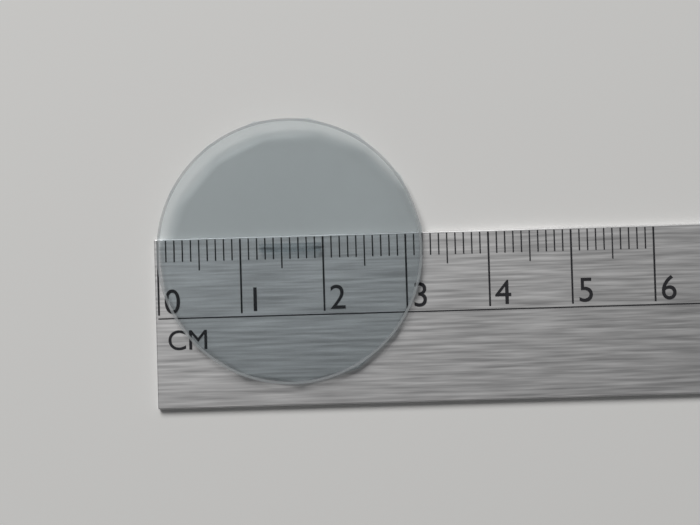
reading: 3.2 cm
